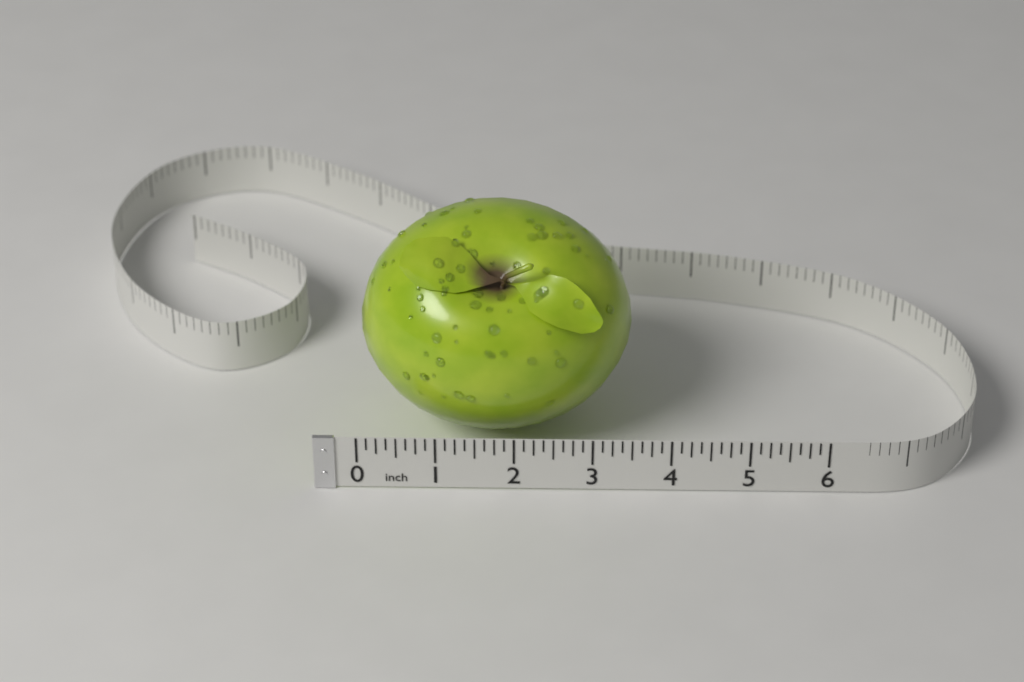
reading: 3.500 in
